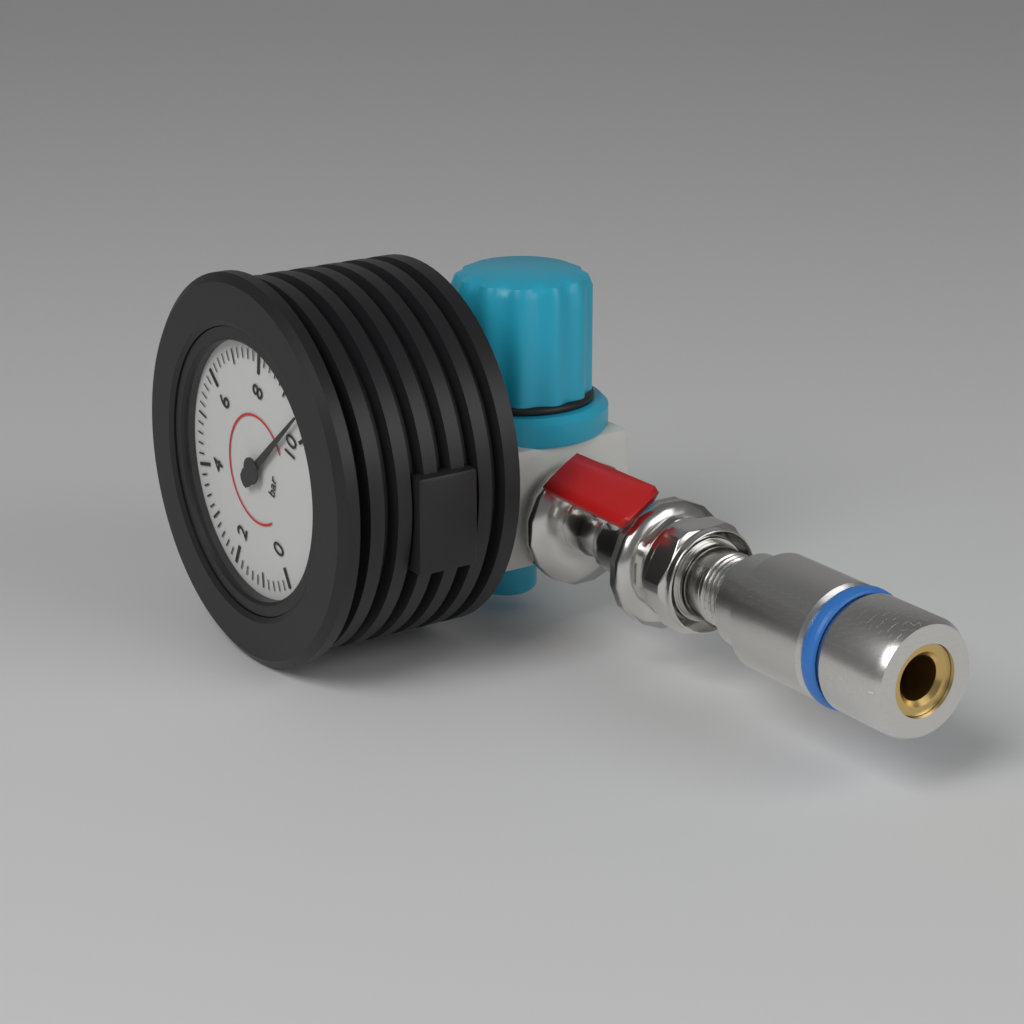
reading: 9.6 bar
